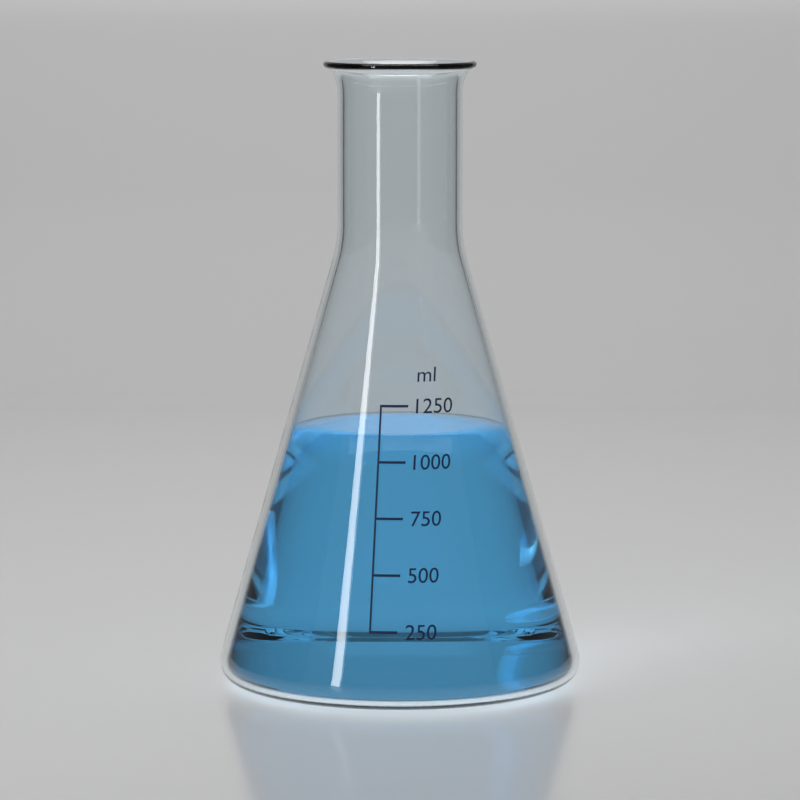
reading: 1100 ml
